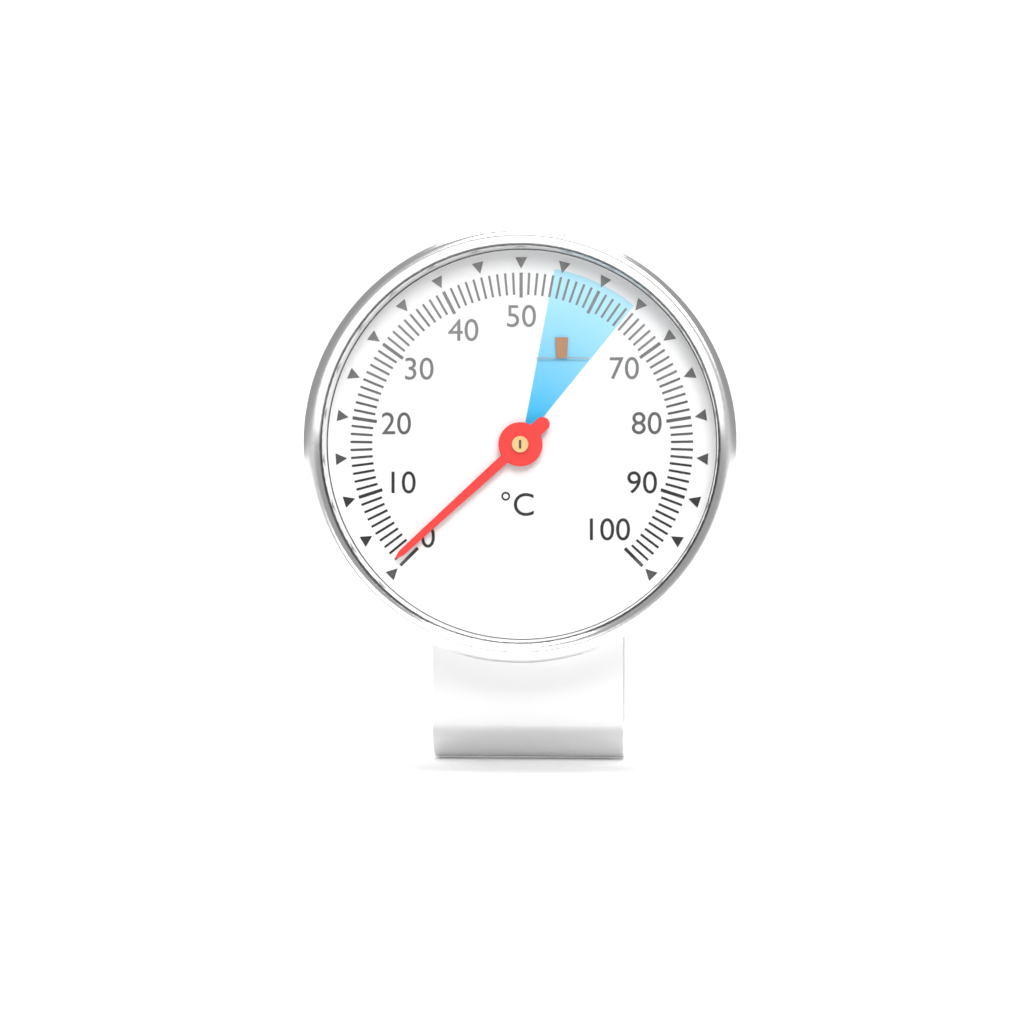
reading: 1 °C
